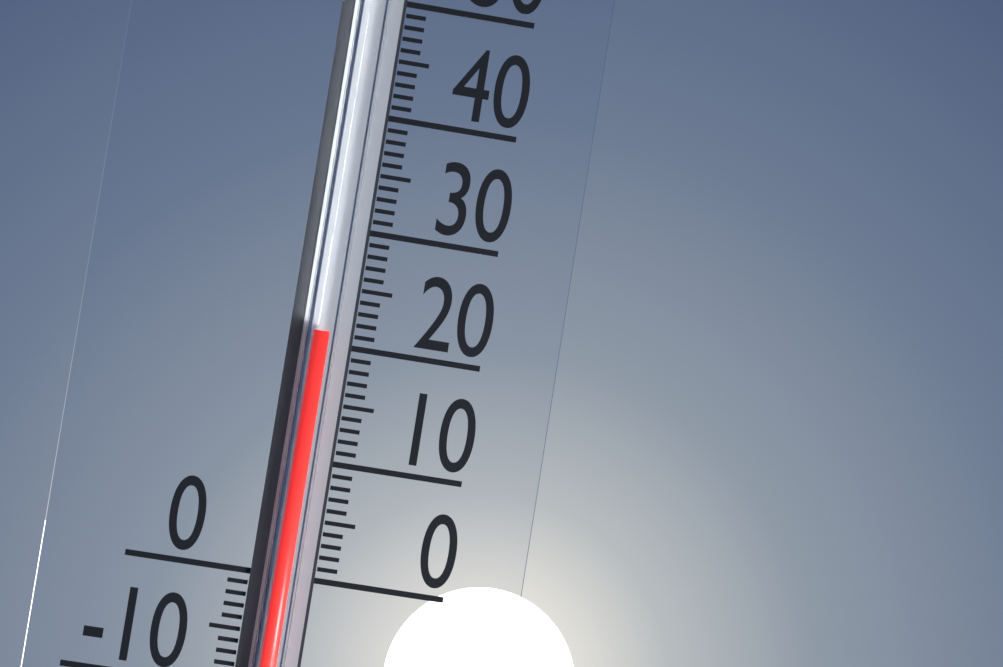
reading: 21 (no unit)
